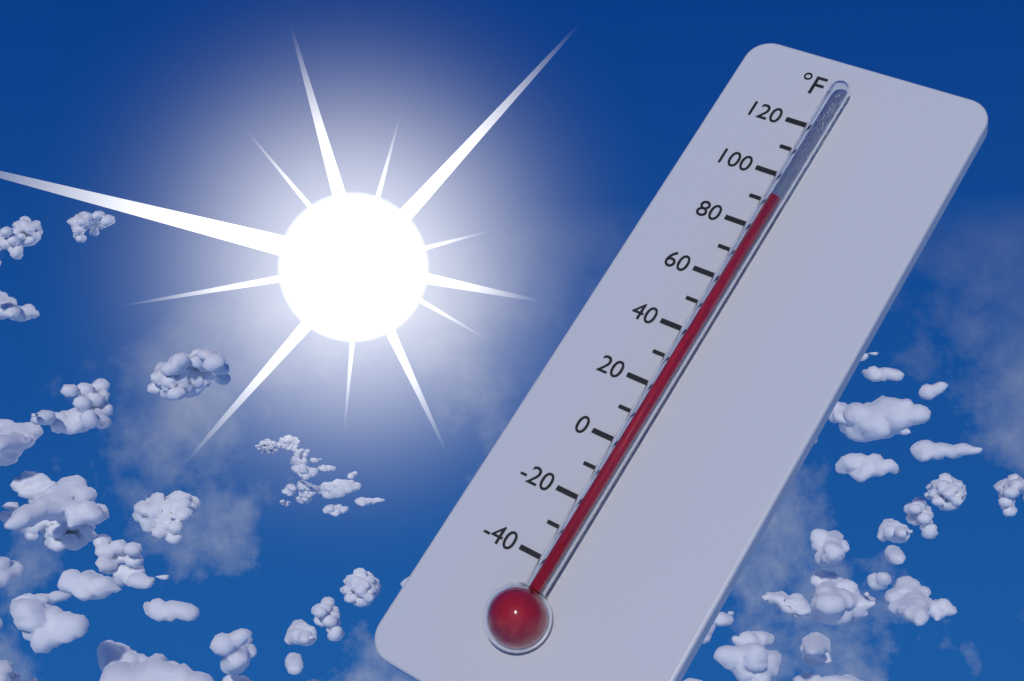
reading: 90 °F
